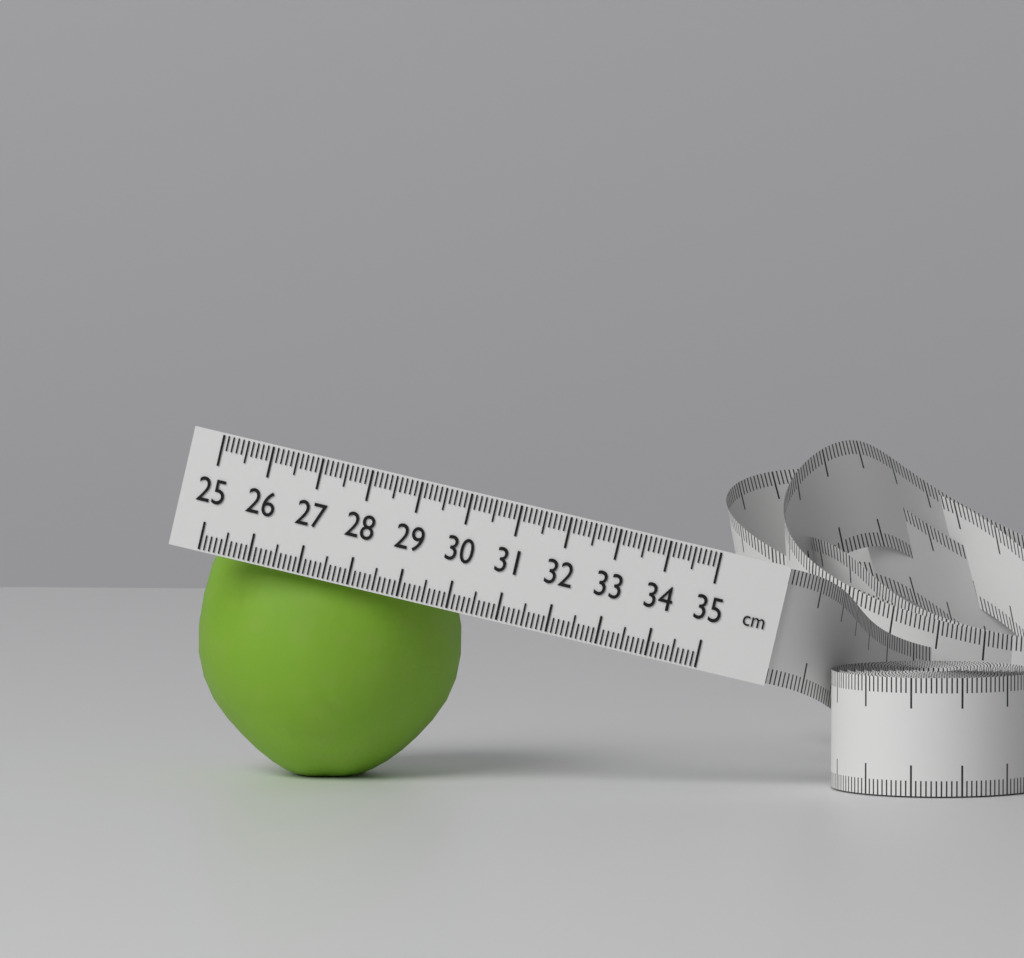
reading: 30.3 cm
